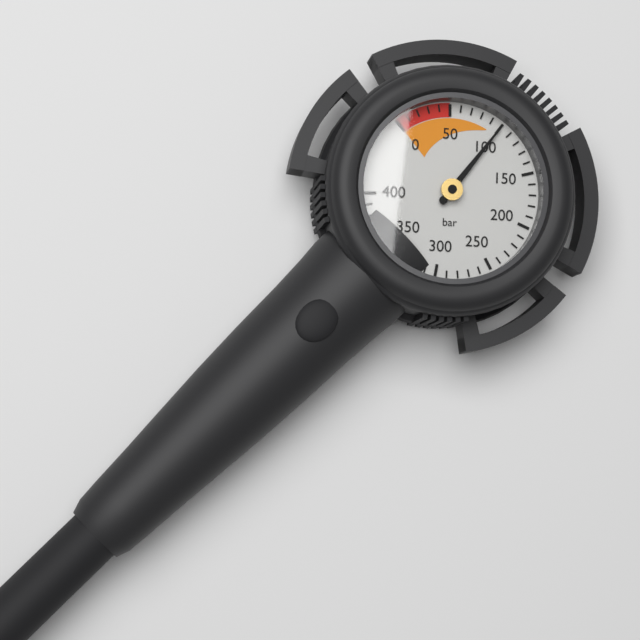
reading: 100 bar
